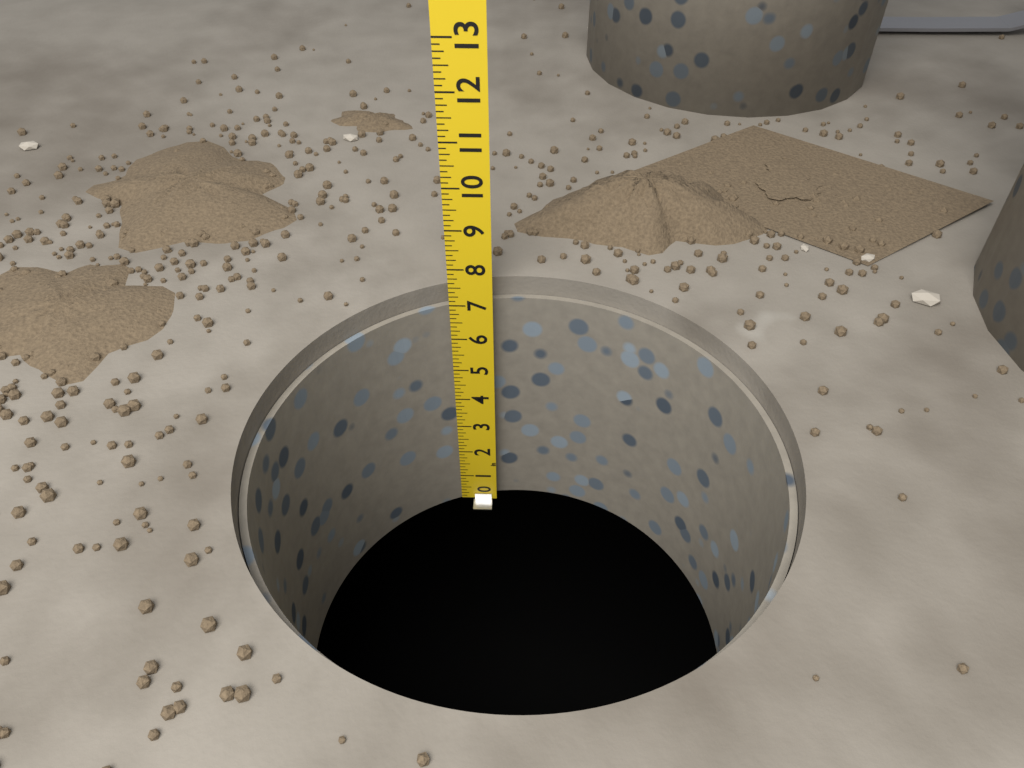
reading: 7.000 in
